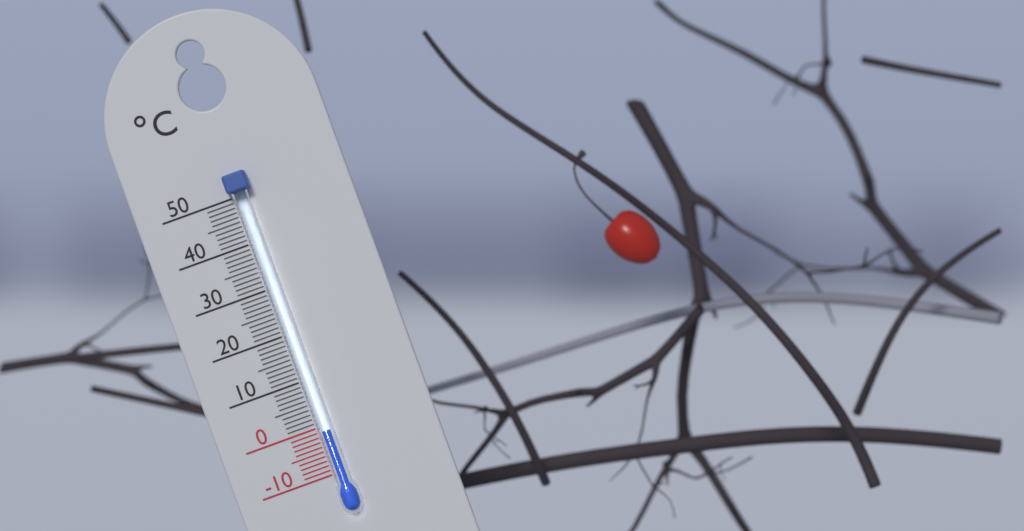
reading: -1 °C
